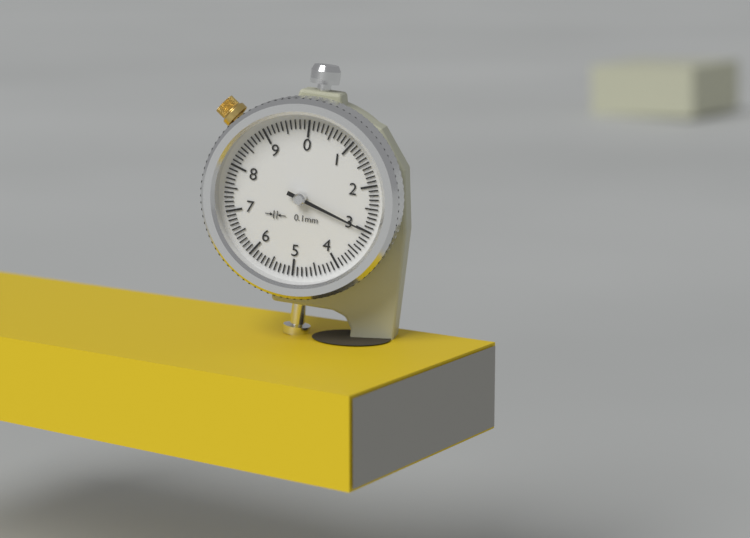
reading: 3.0 mm
